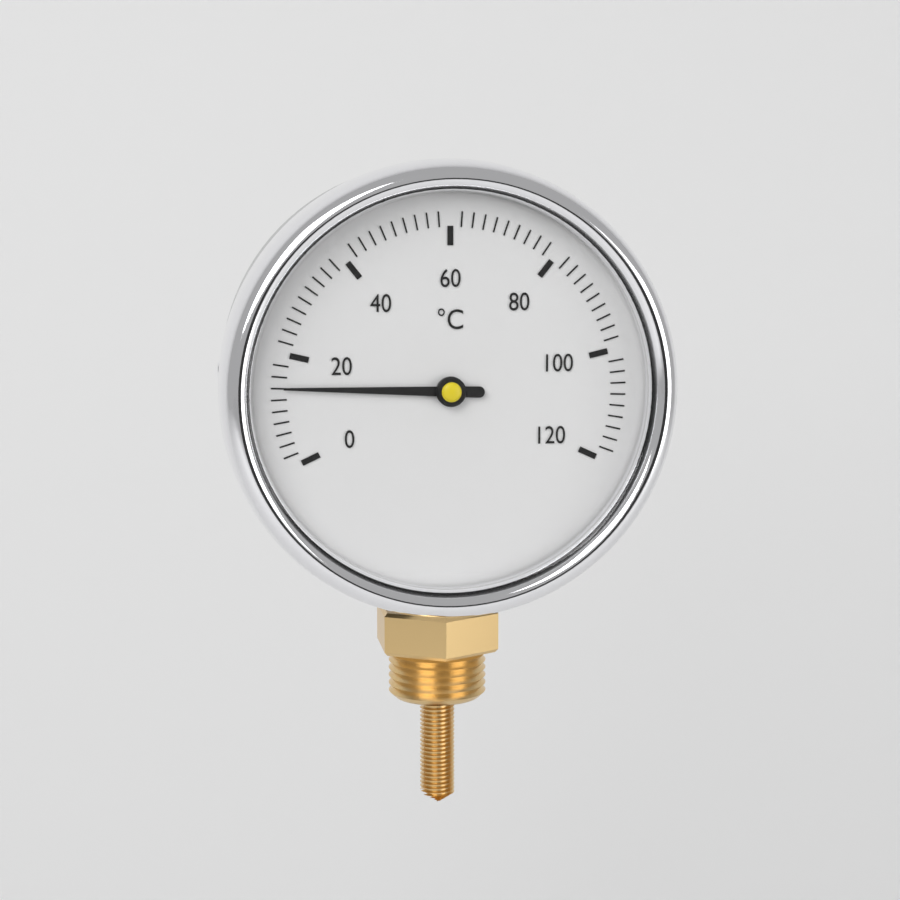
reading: 14 °C
